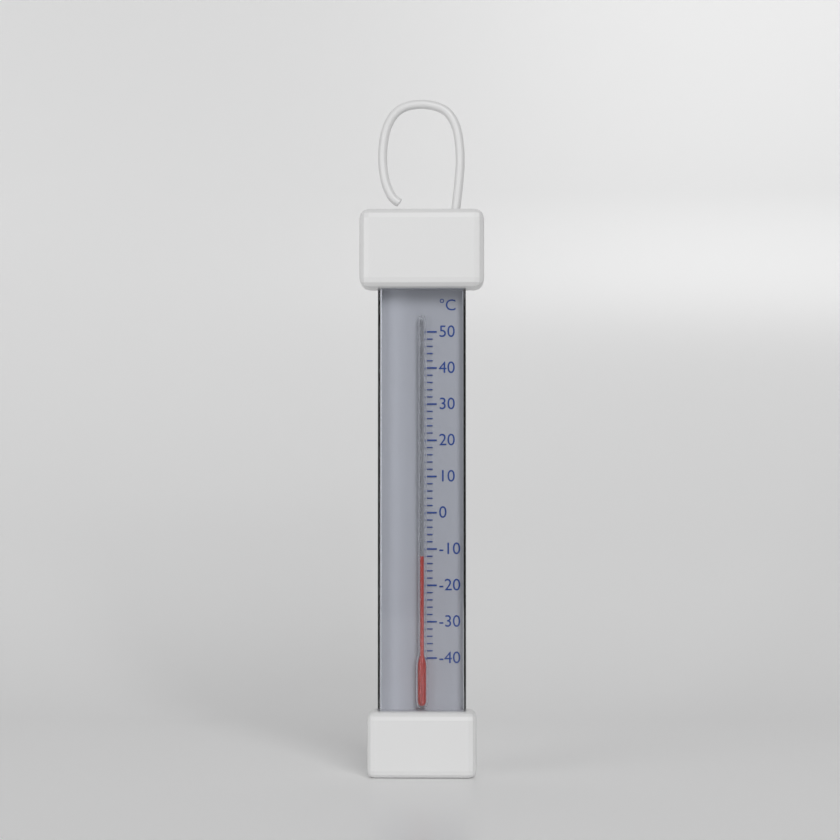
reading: -12 °C
